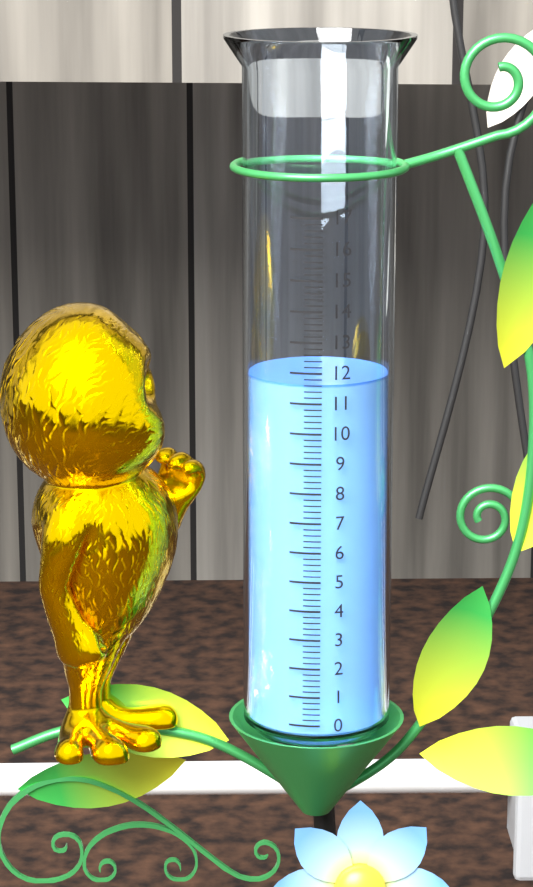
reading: 11.6 (no unit)
